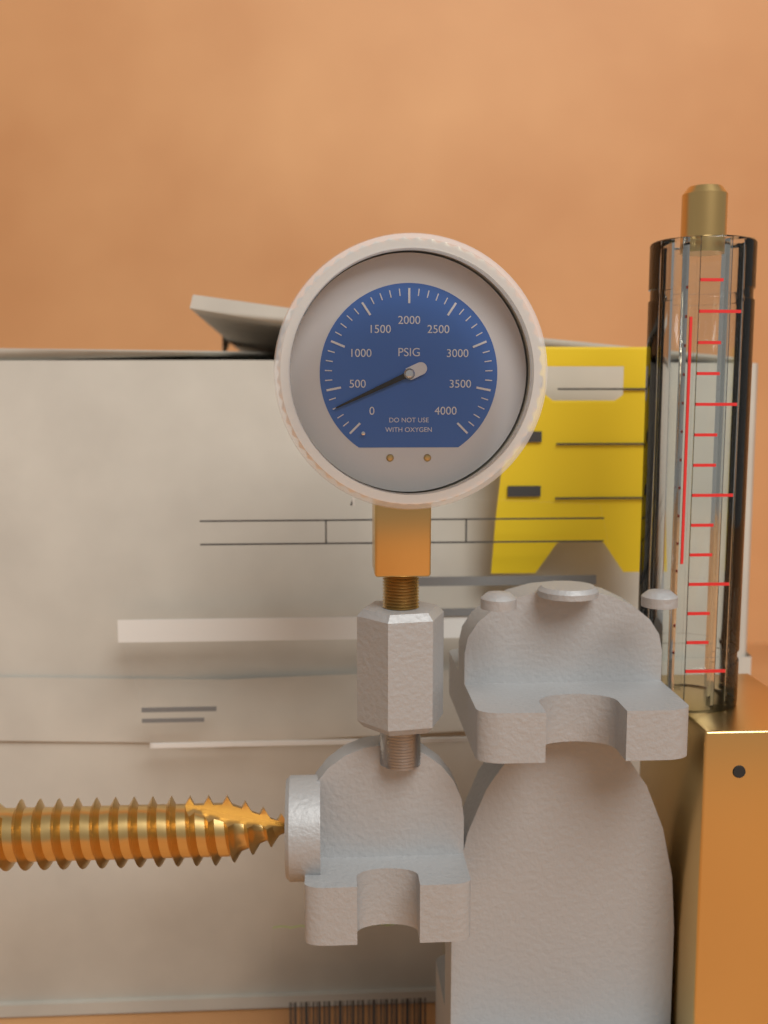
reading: 300 psi
